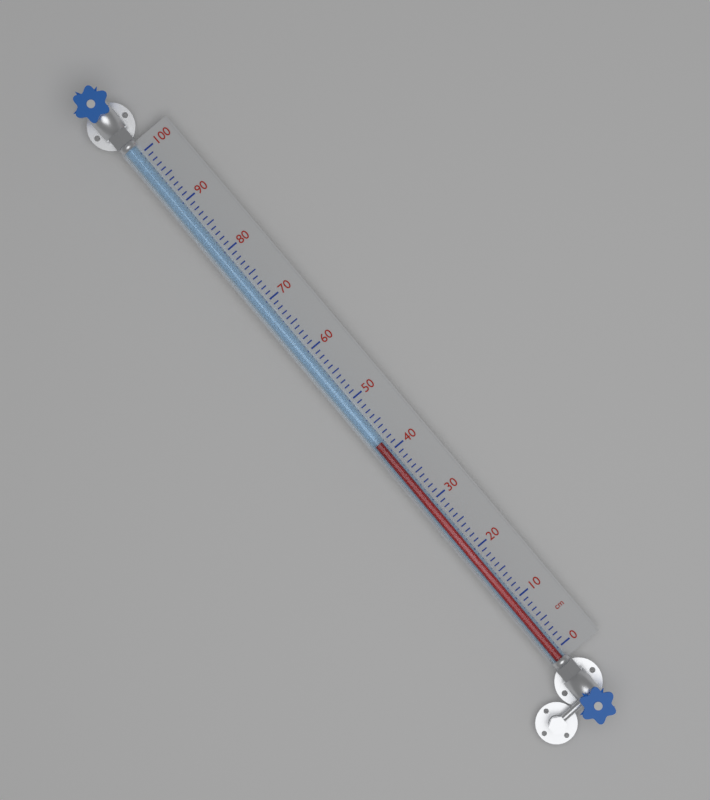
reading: 42 cm
